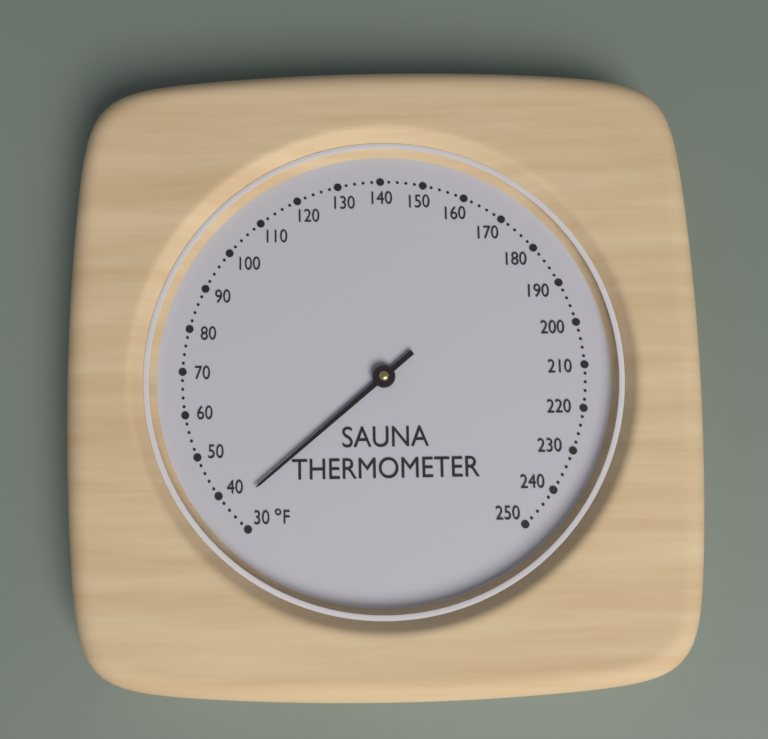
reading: 36 °F
